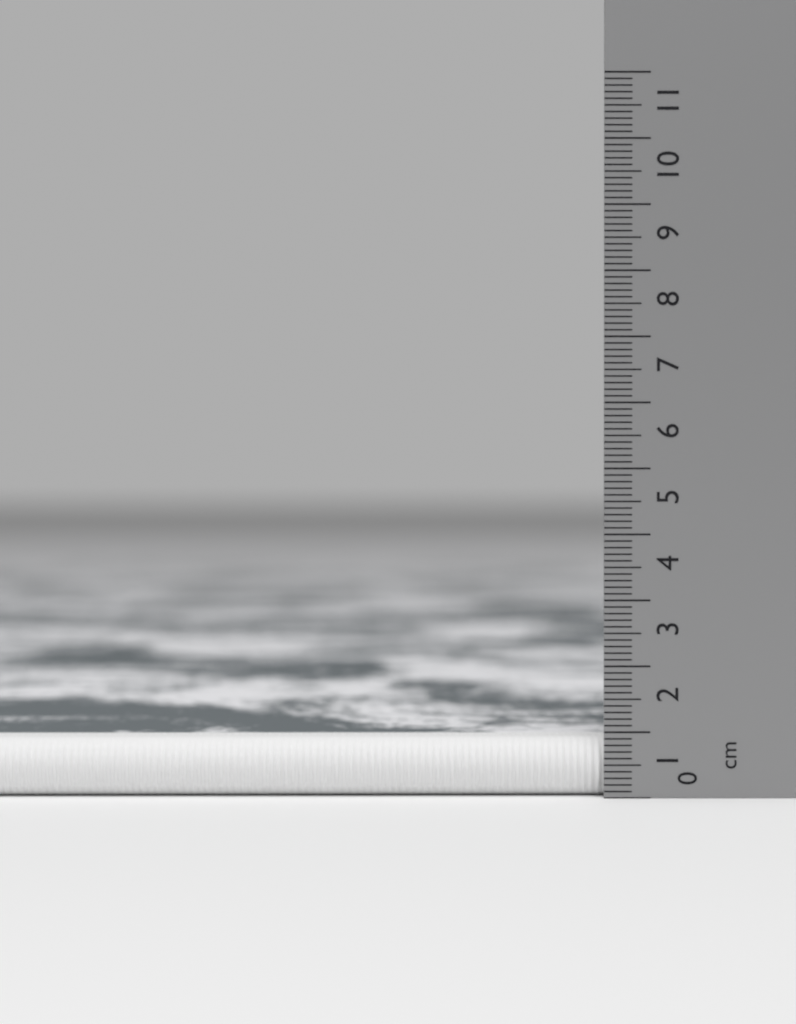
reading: 0.9 cm
